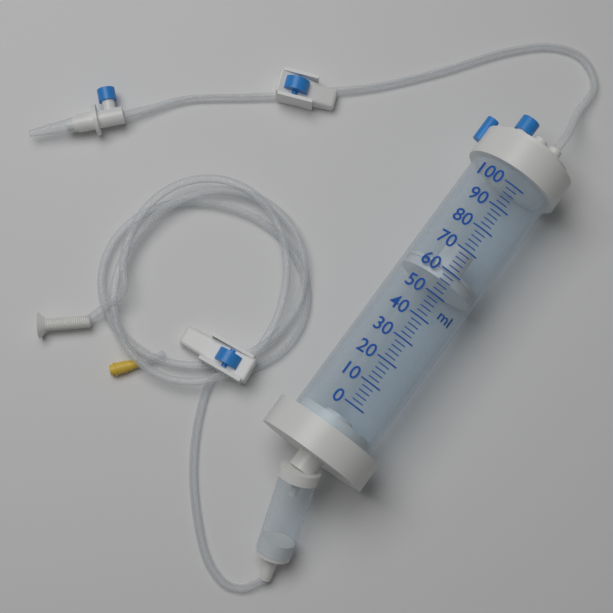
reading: 56 ml
